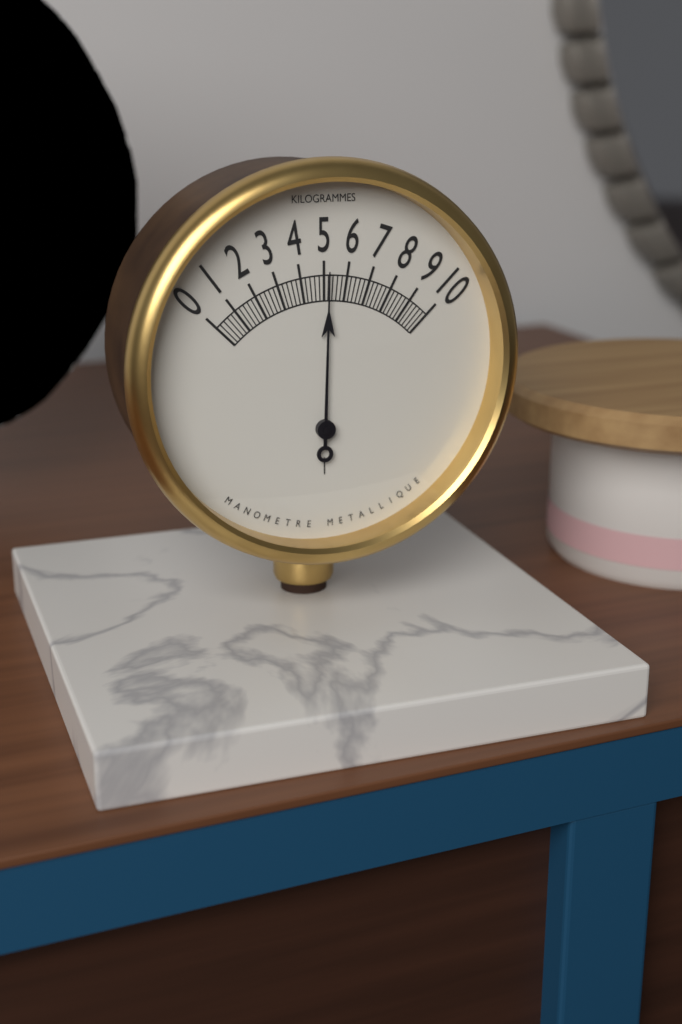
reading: 5.2 kg
